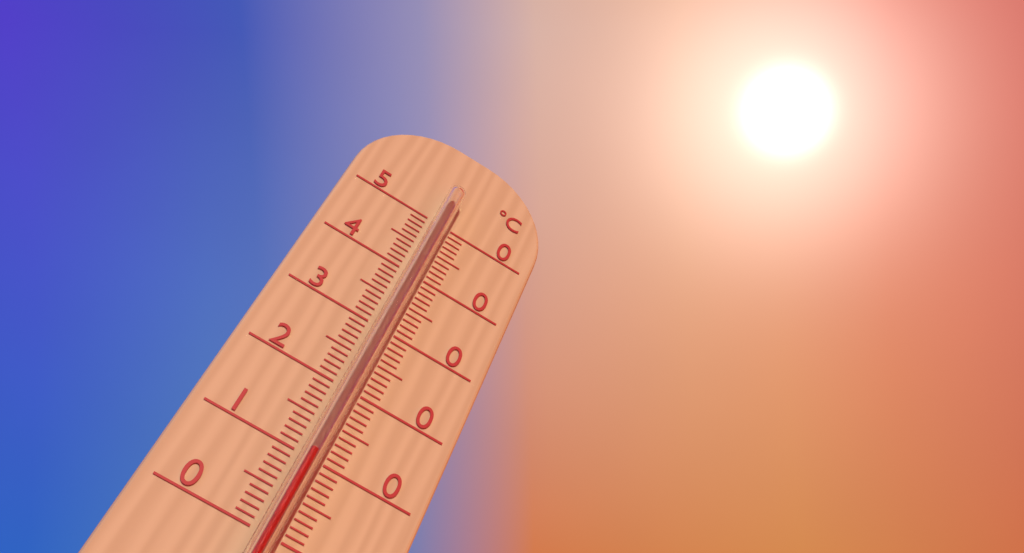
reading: 10 °C
